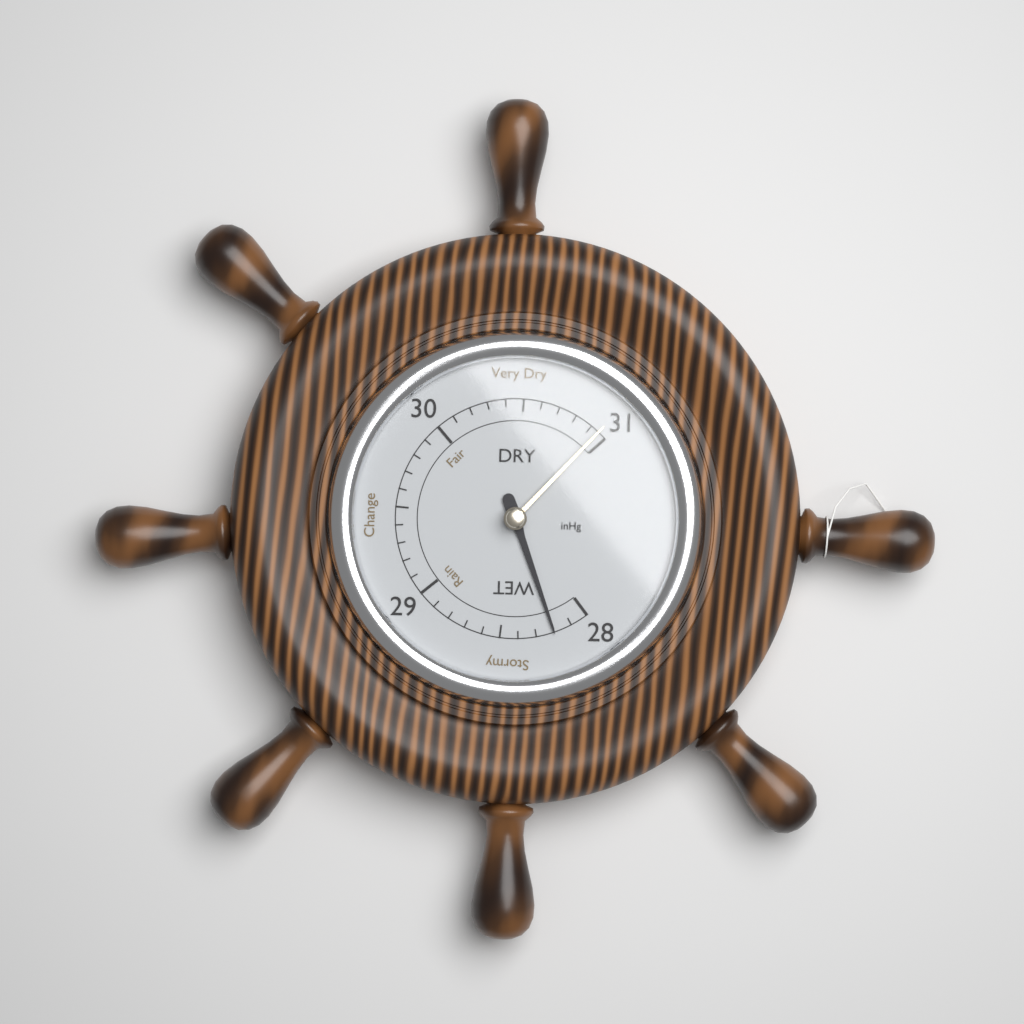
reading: 28.2 inHg
